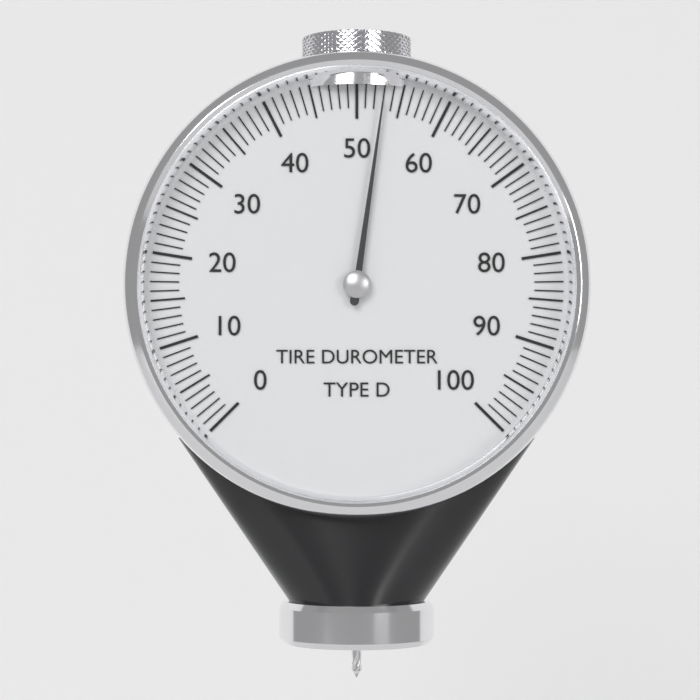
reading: 53 (no unit)
